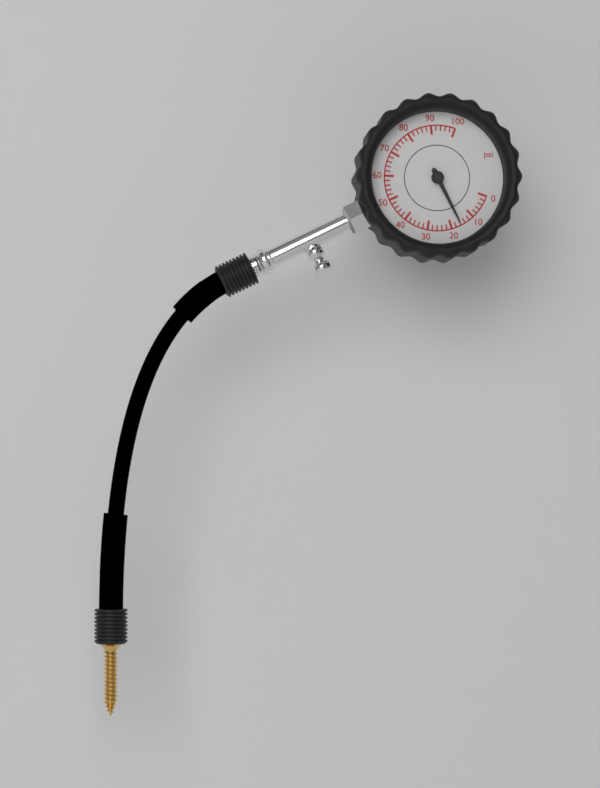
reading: 16 psi
